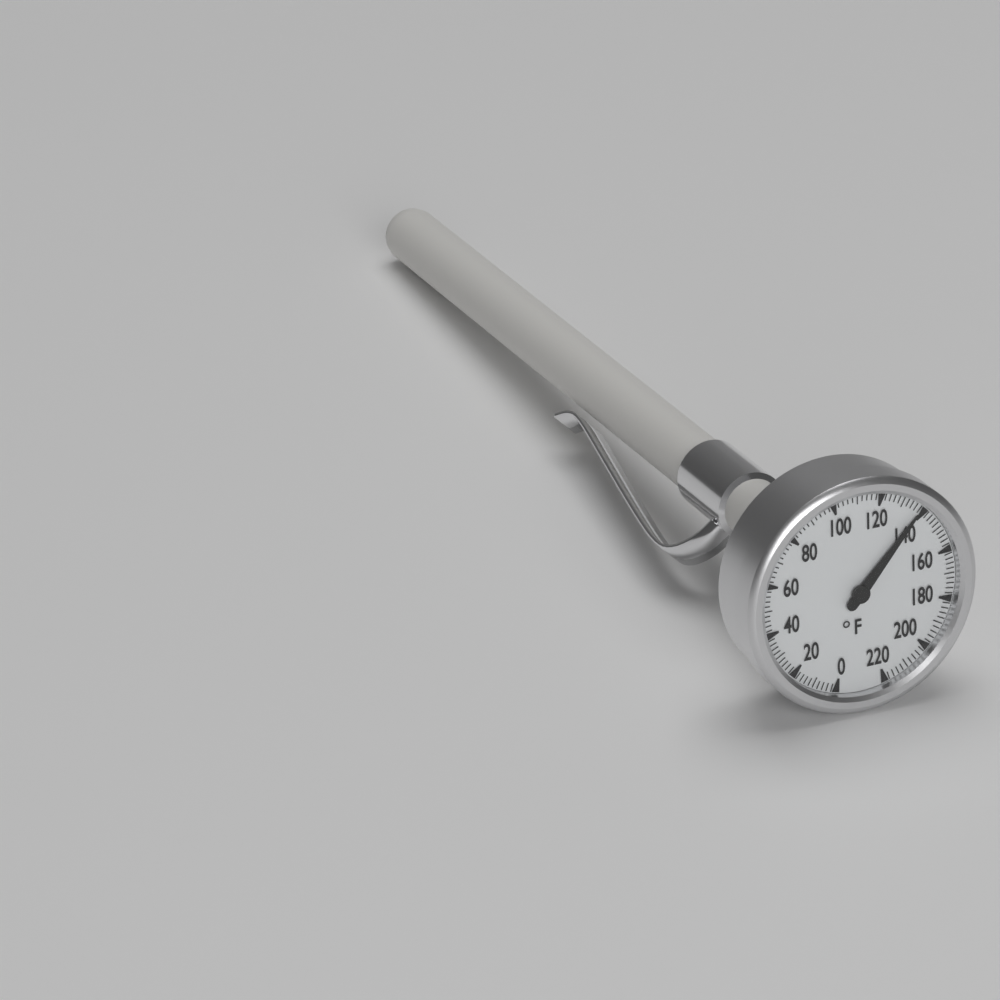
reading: 138 °F
